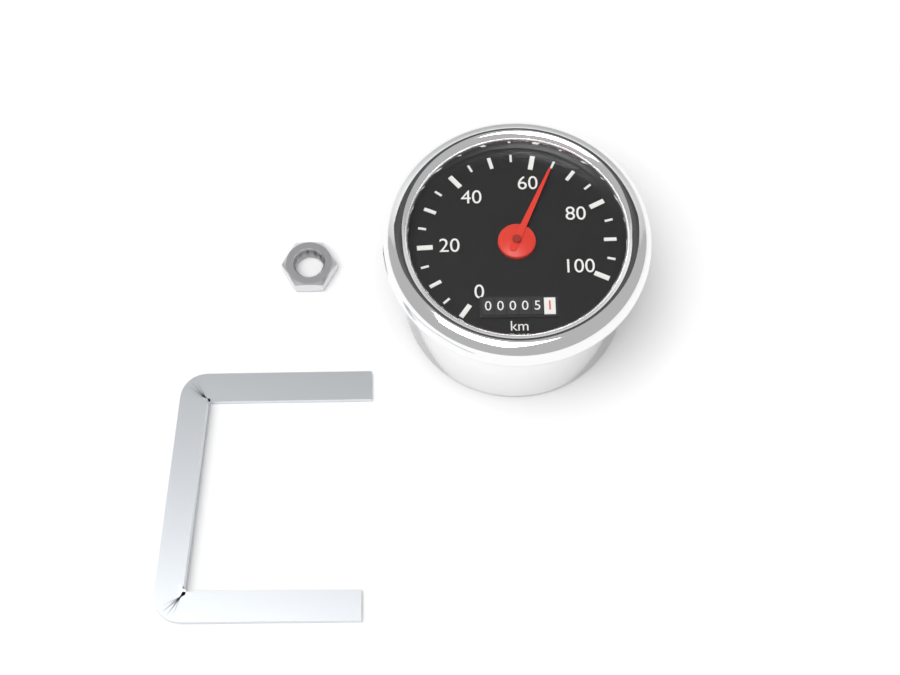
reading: 65 km/h
